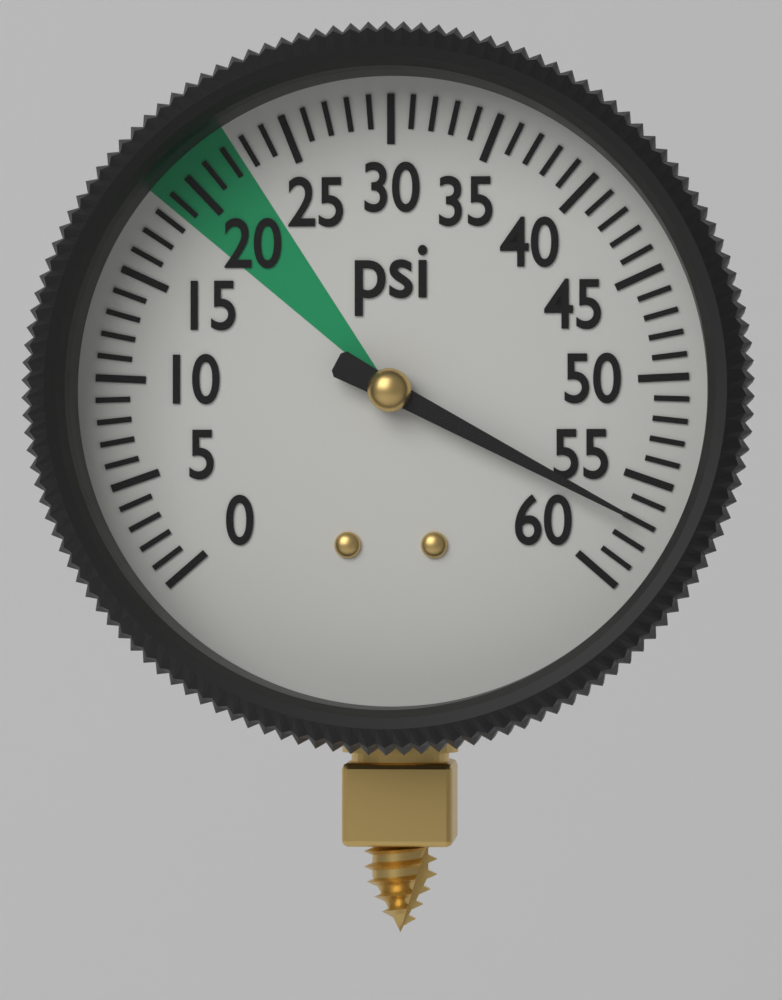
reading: 57 psi
